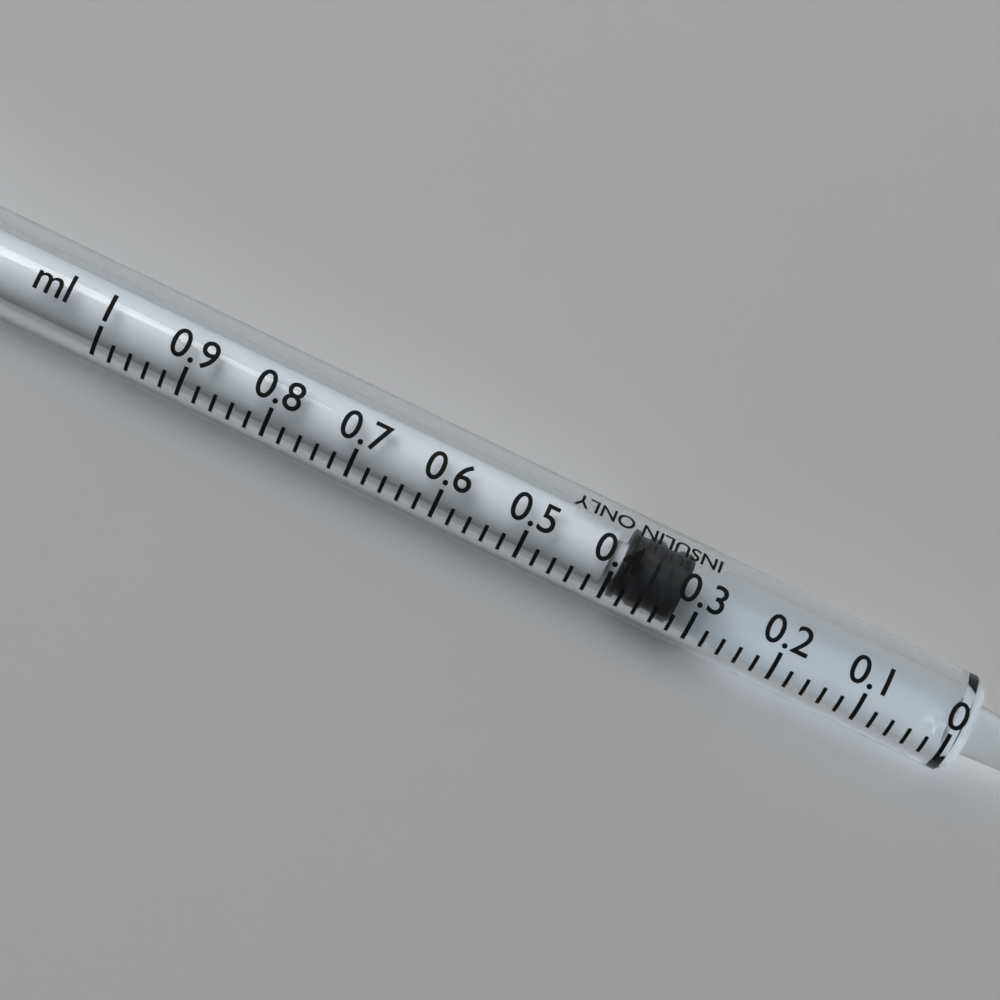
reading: 0.32 ml
